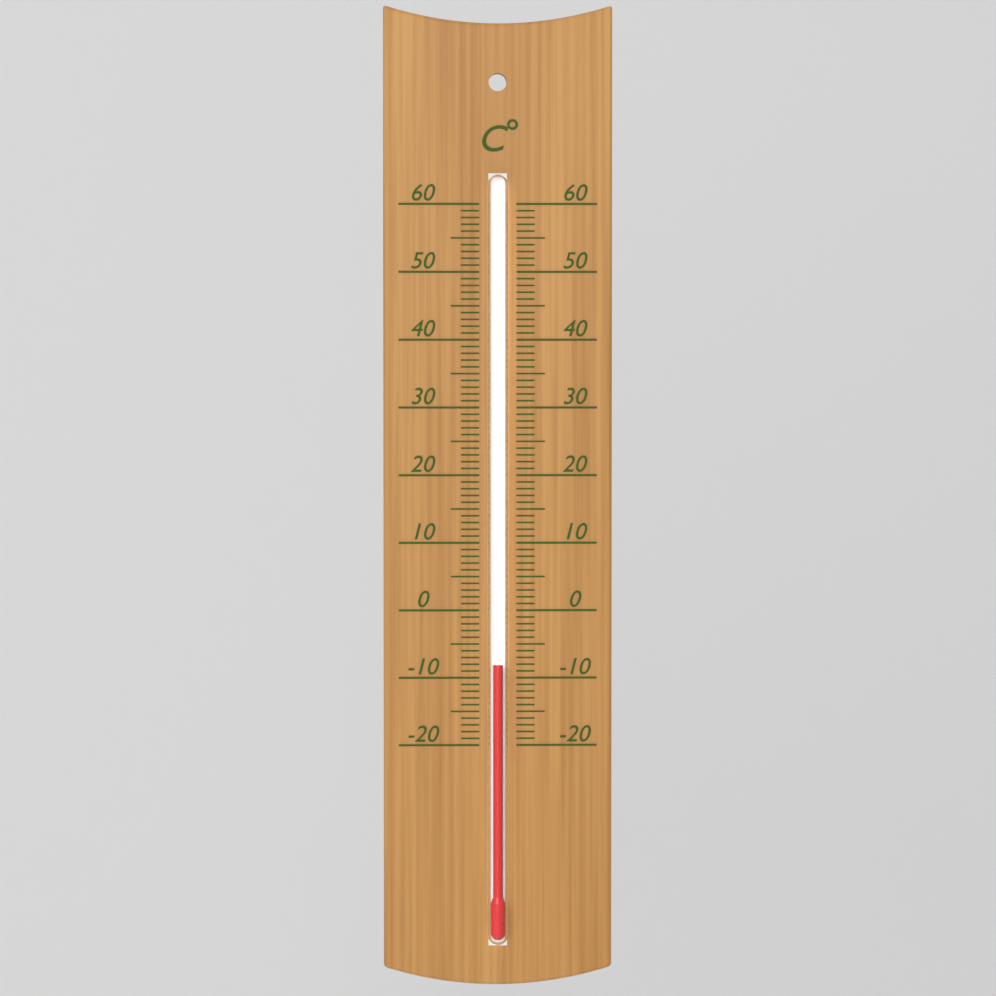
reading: -8 °C
